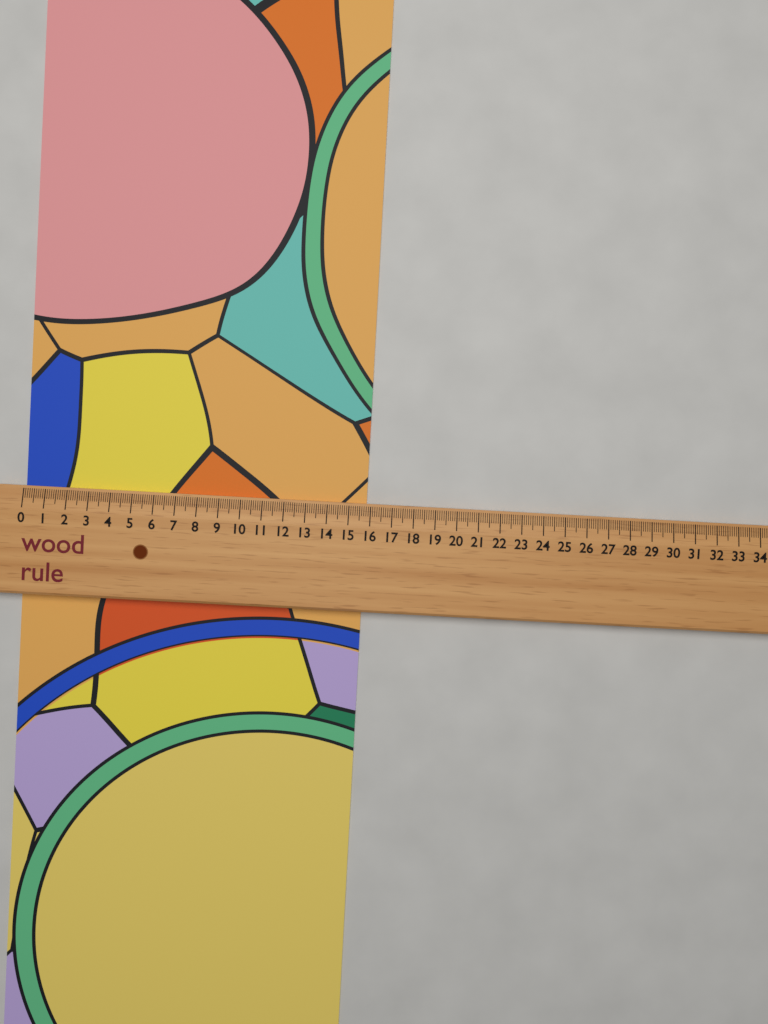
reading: 15.8 (no unit)
